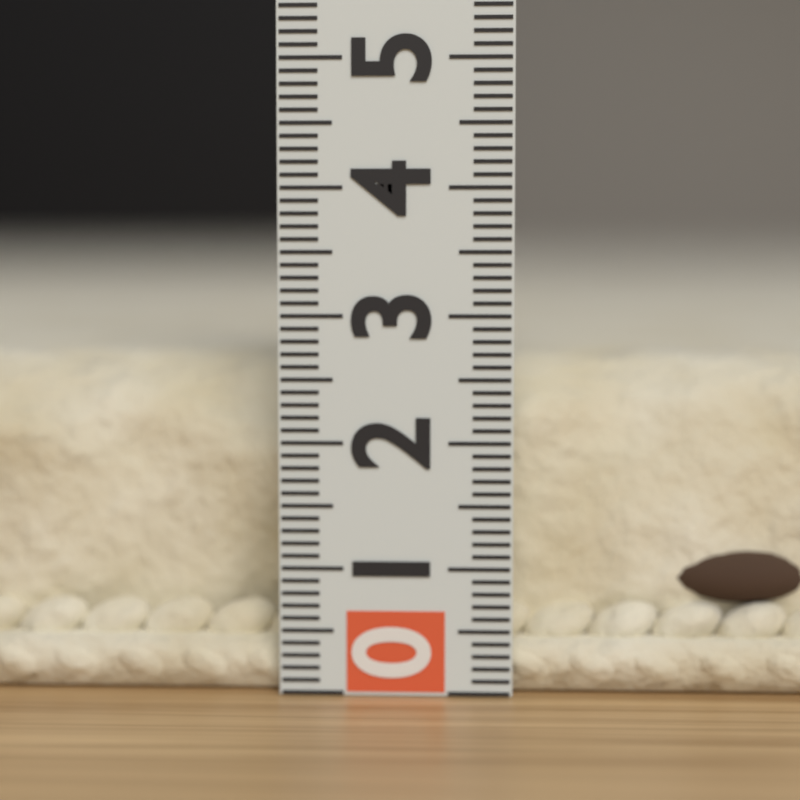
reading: 2.7 (no unit)
